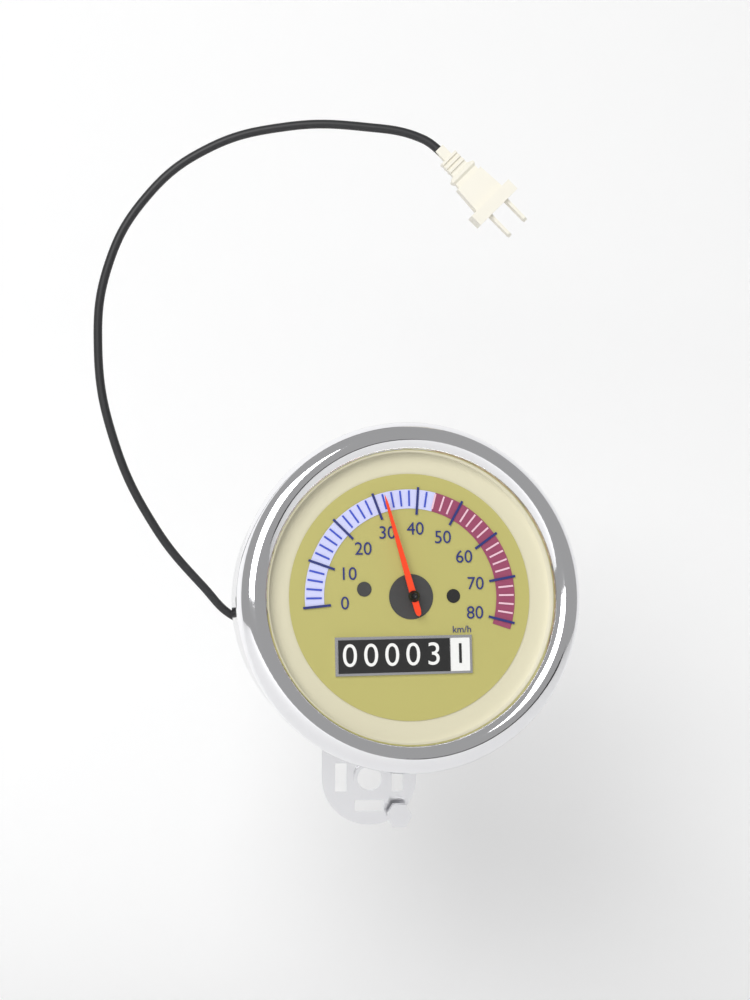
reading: 32 km/h
